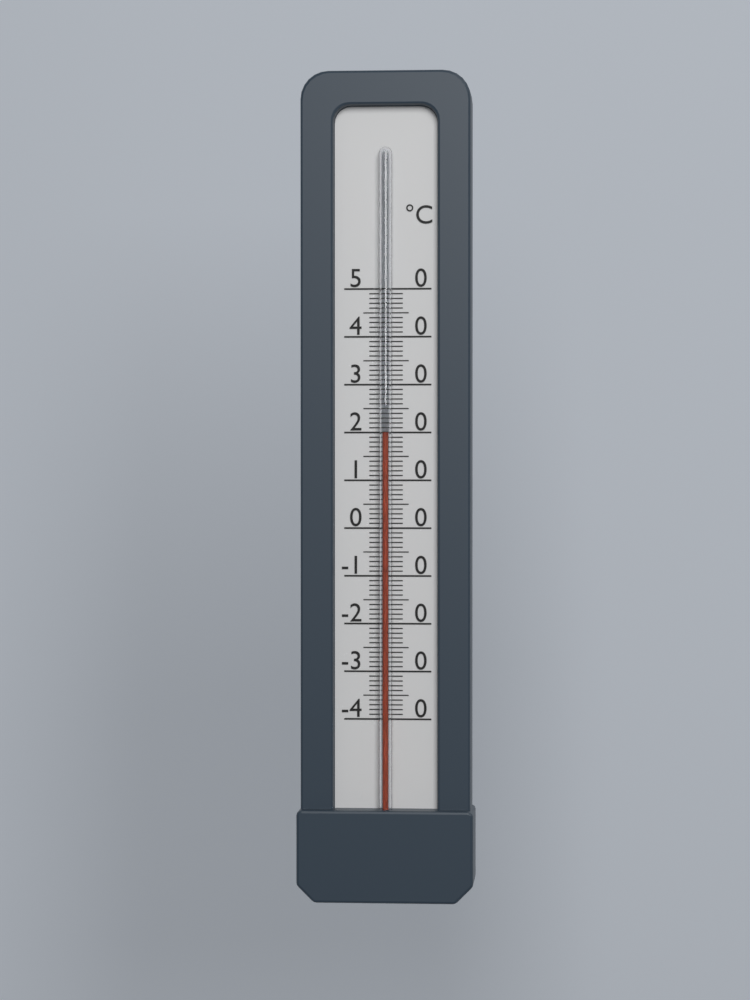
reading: 20 °C
